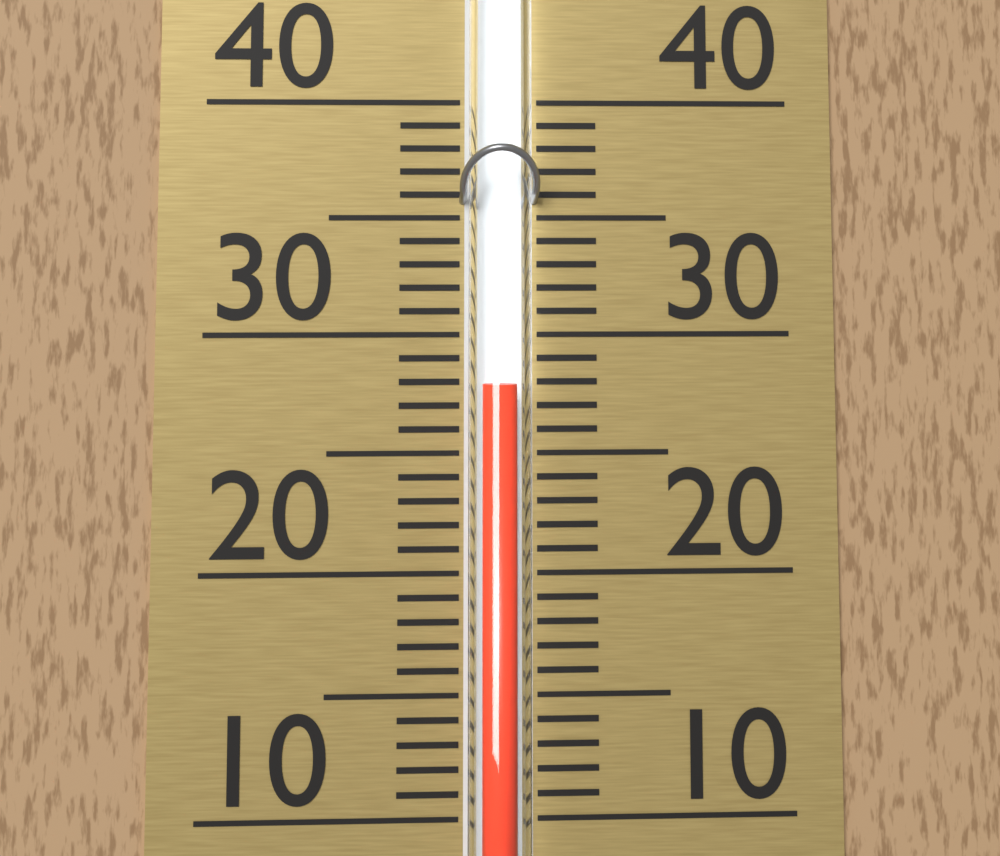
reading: 28 (no unit)
